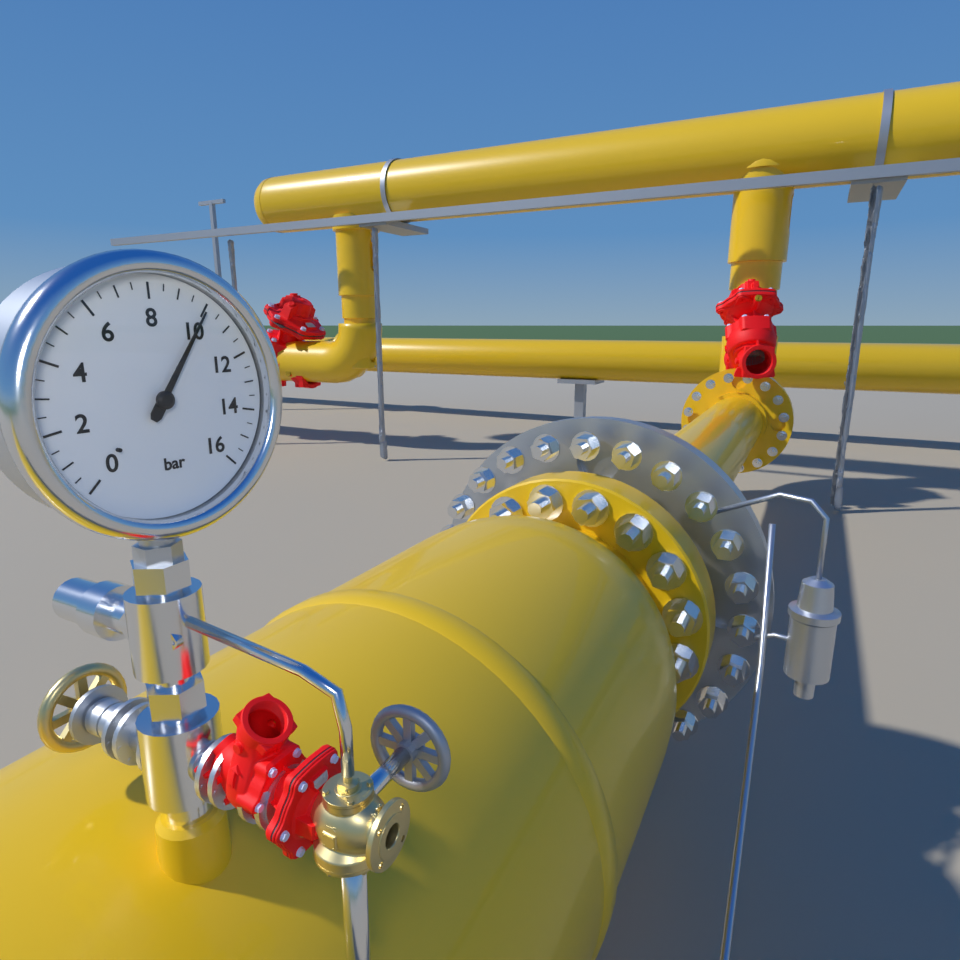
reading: 10.0 bar
